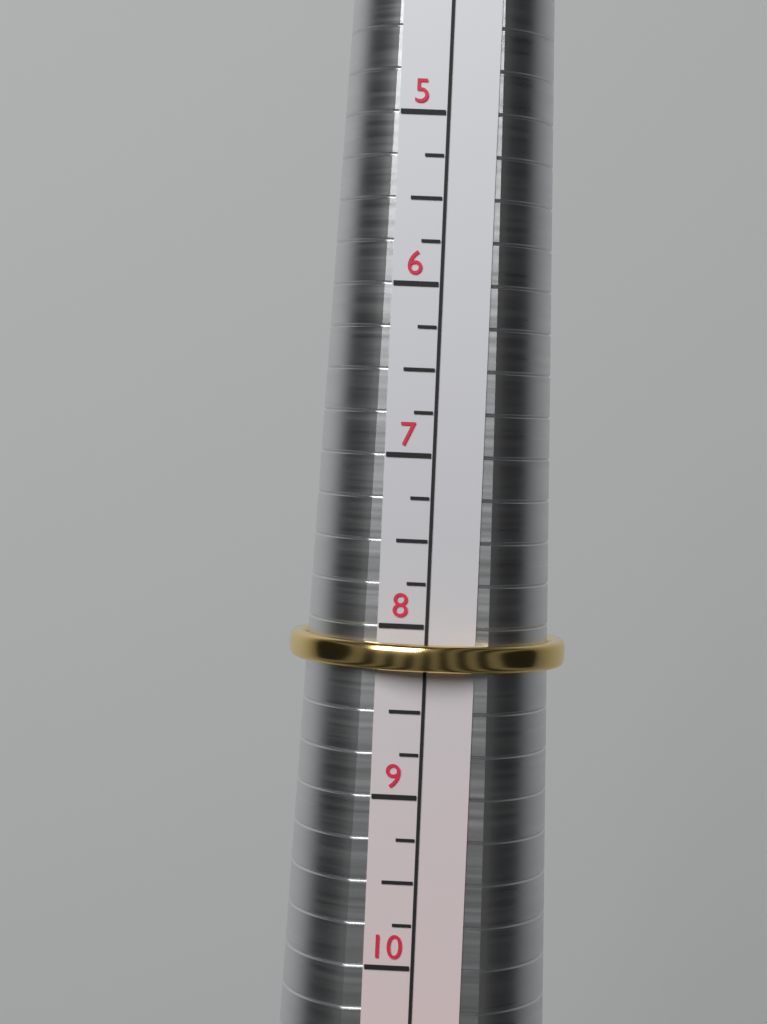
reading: 8.25 (no unit)
